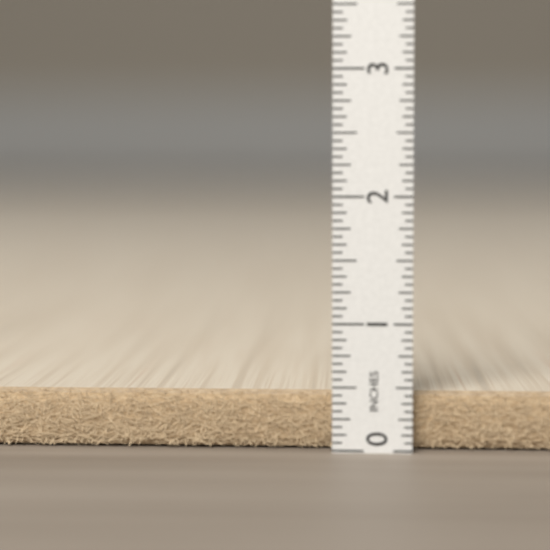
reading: 0.4375 in
